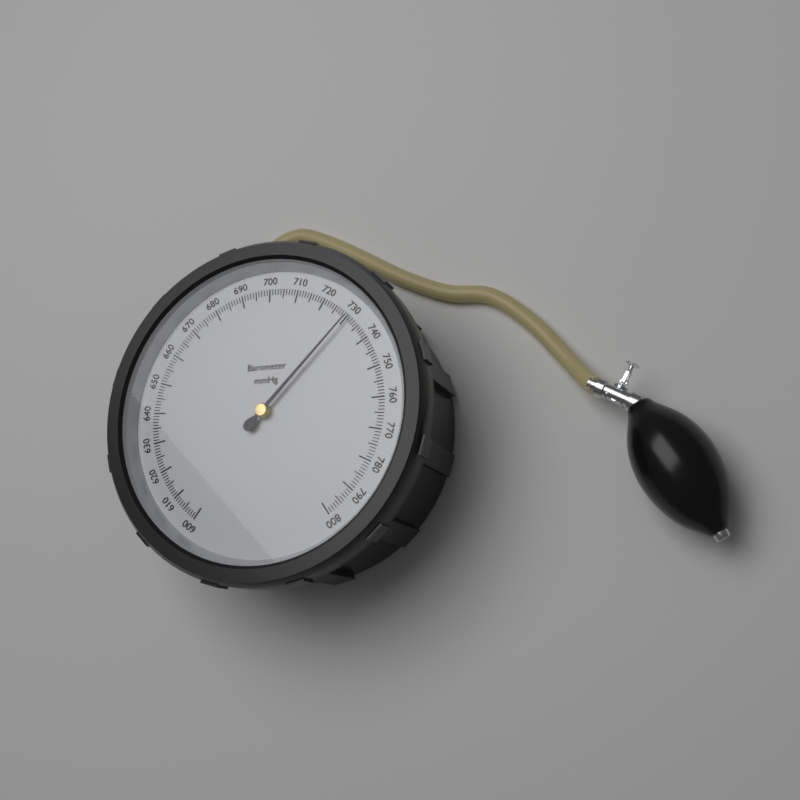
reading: 730 mmHg
